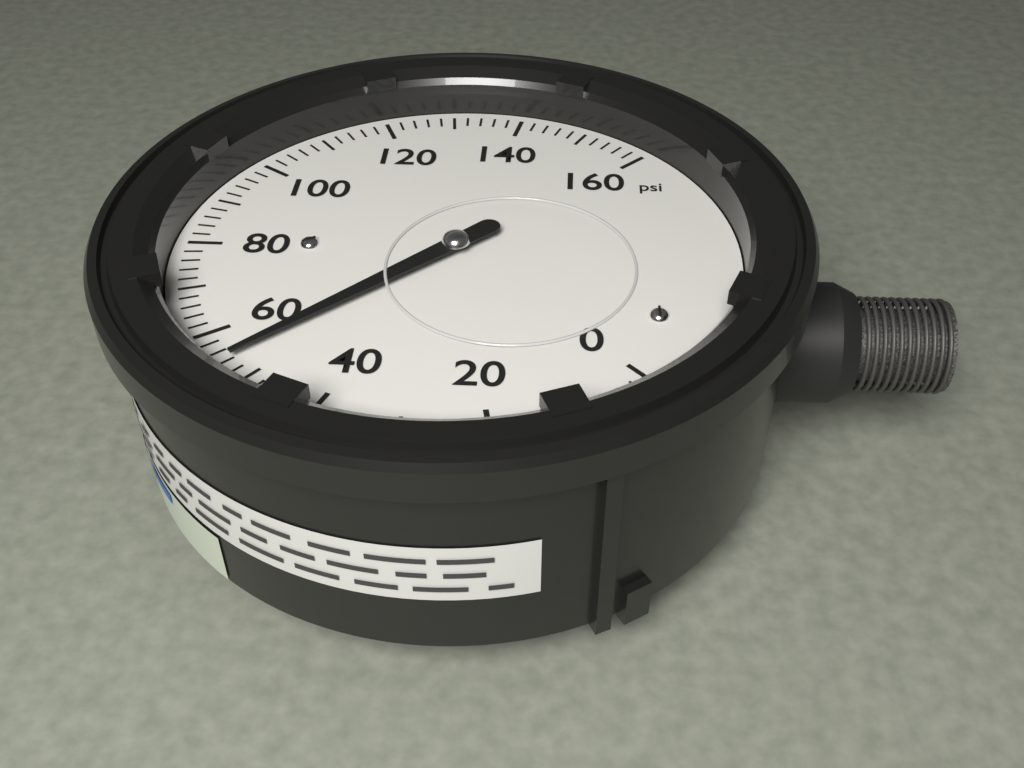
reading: 54 psi
